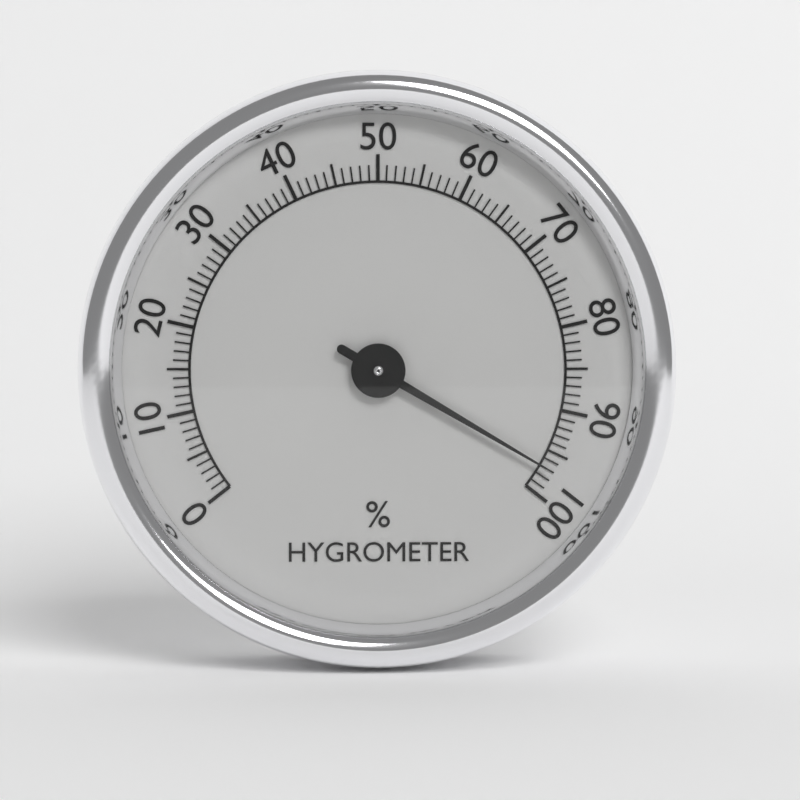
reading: 97 %
